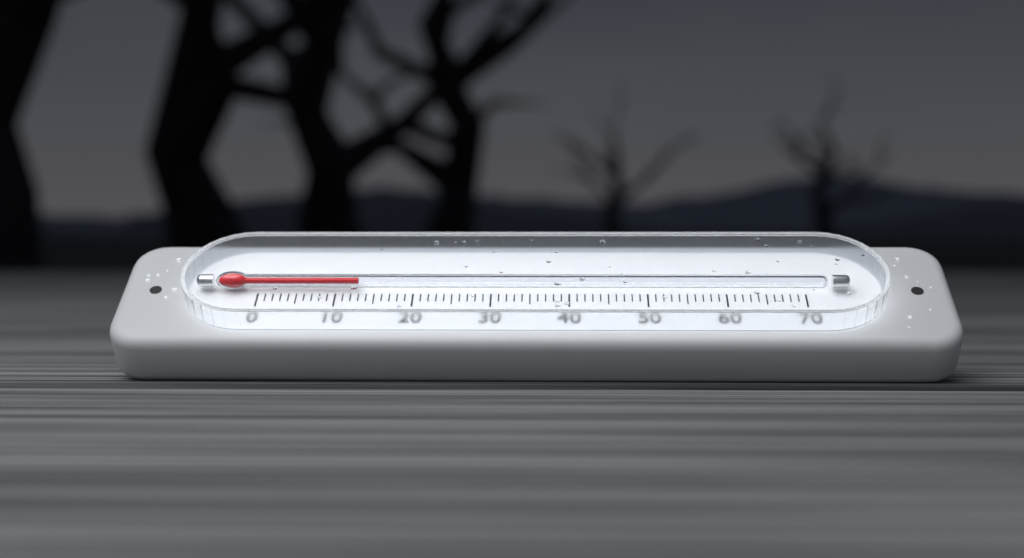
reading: 13 (no unit)
